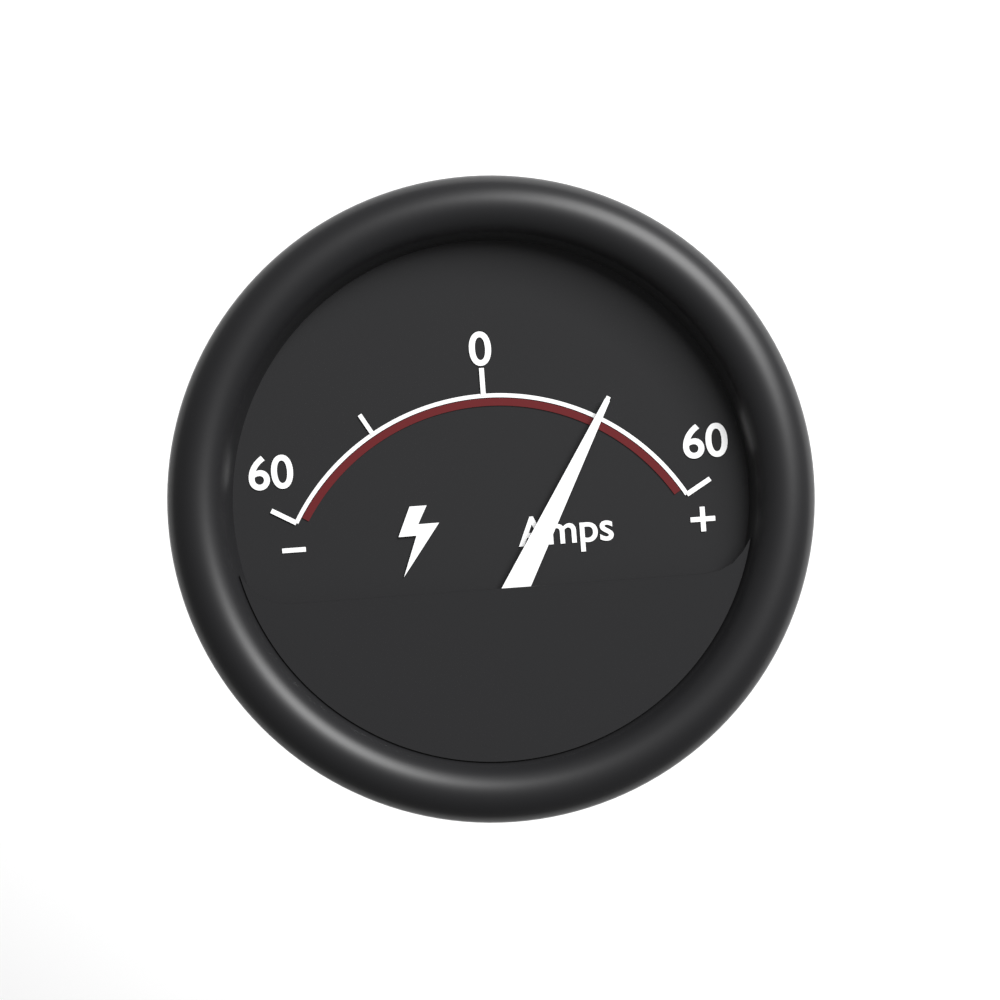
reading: 30 Amps
